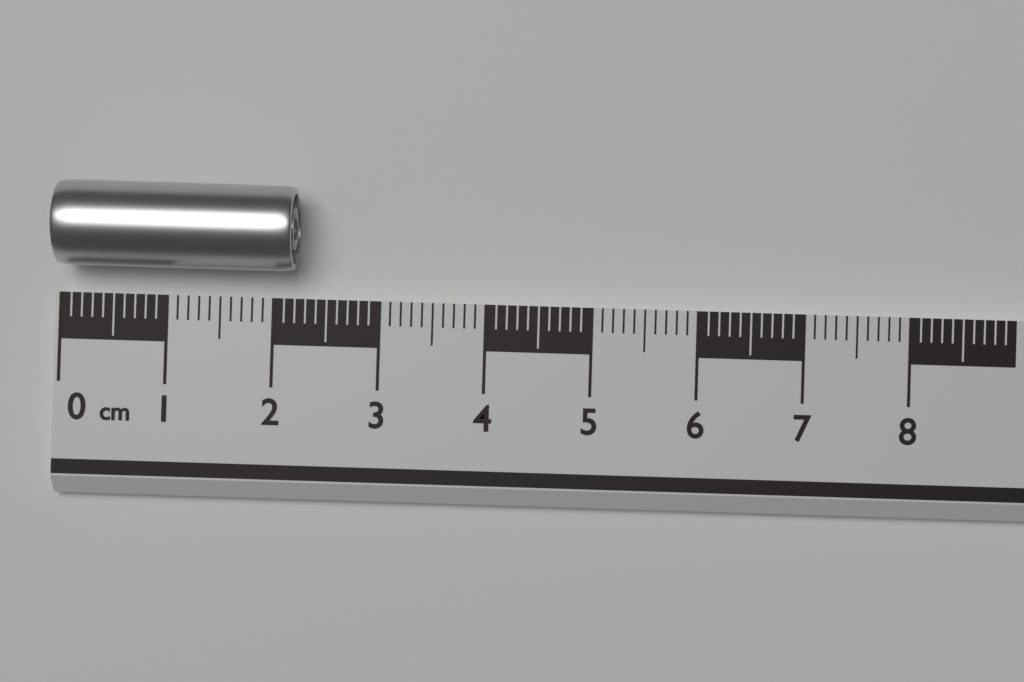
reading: 2.2 cm
